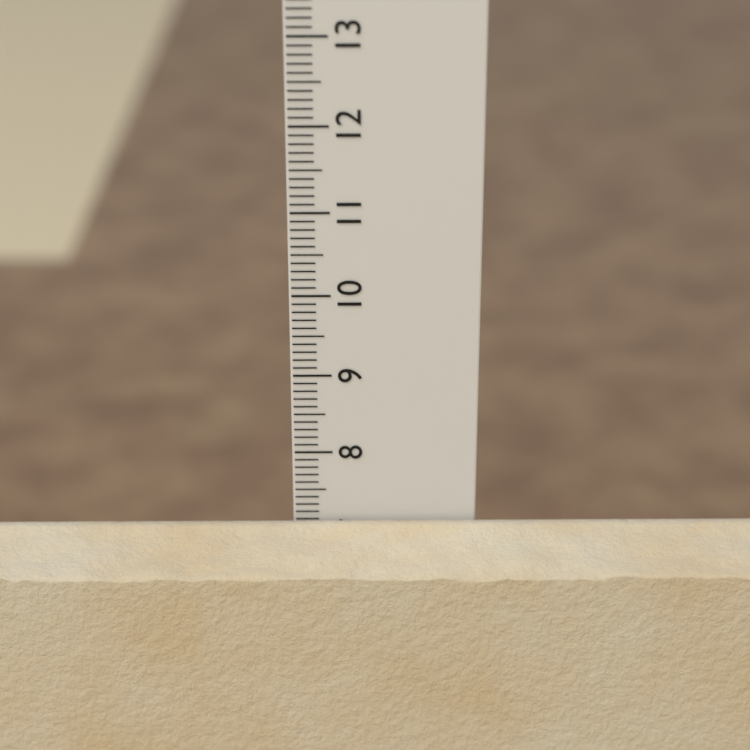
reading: 7.1 cm
